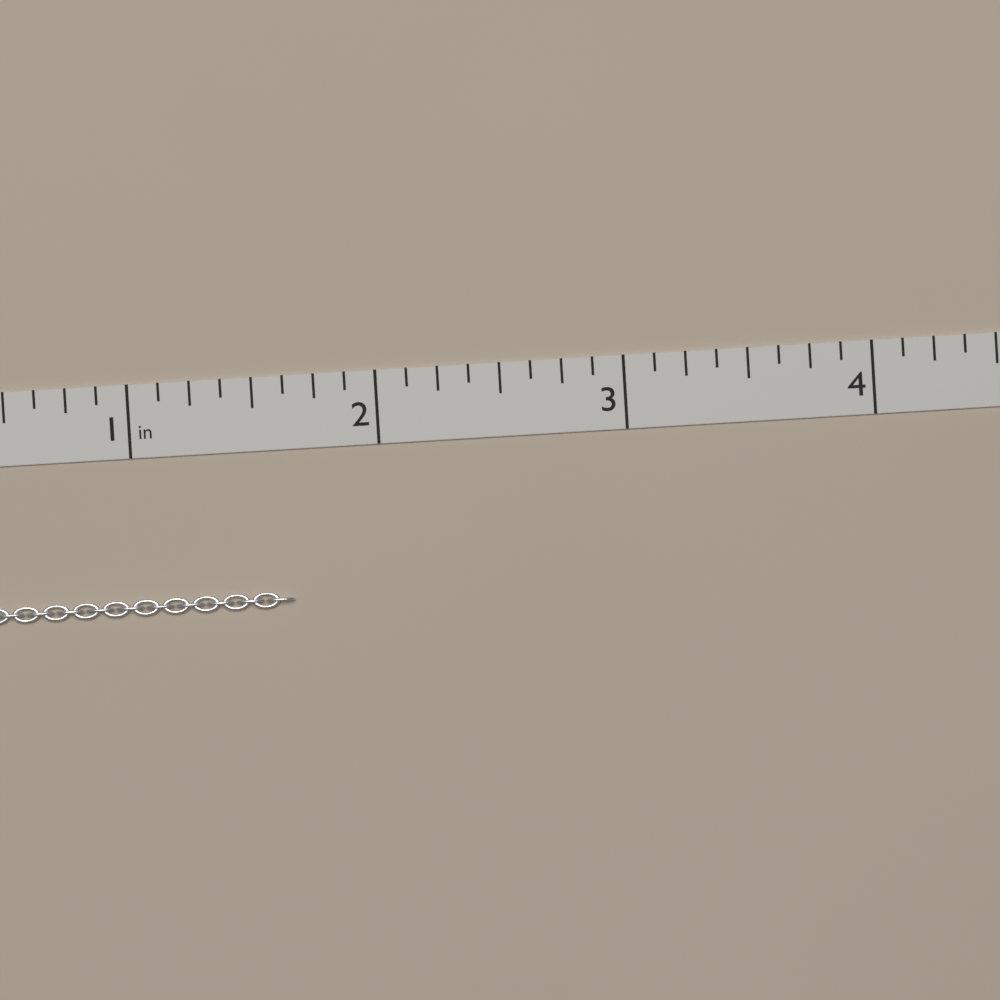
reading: 1.625 in
